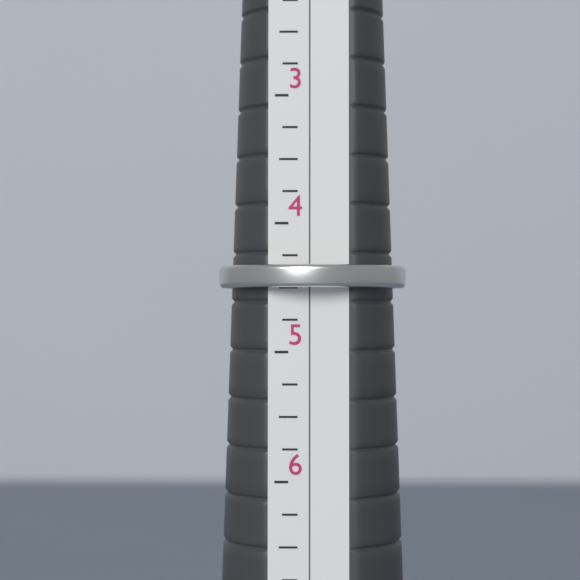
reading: 4.50 (no unit)
